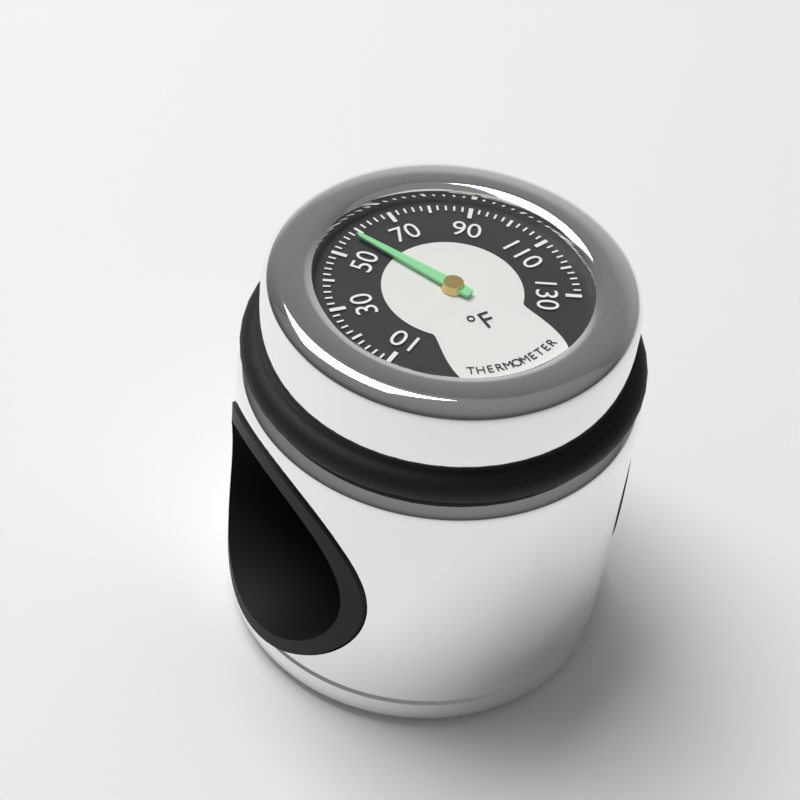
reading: 58 °F
